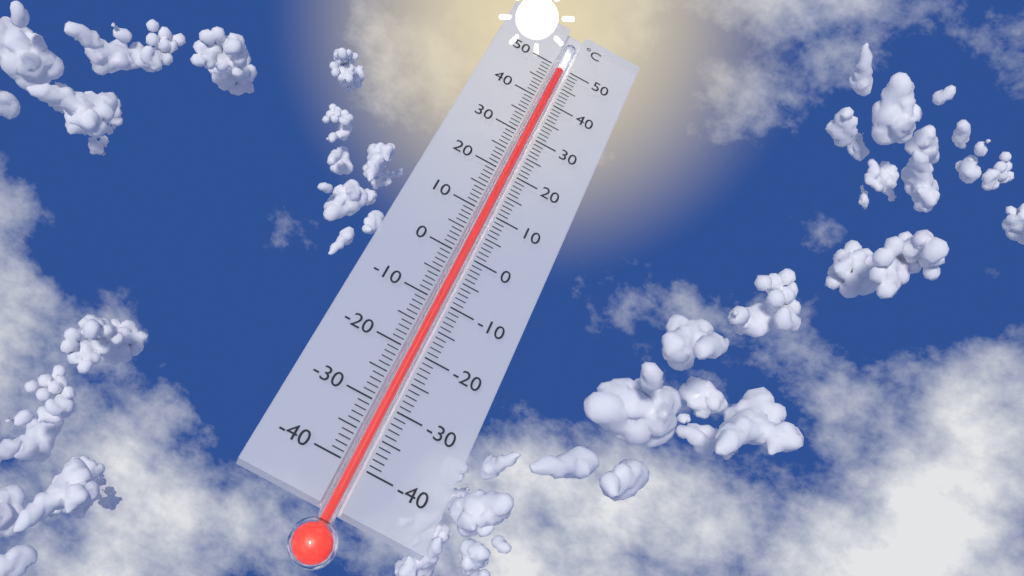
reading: 49 °C
